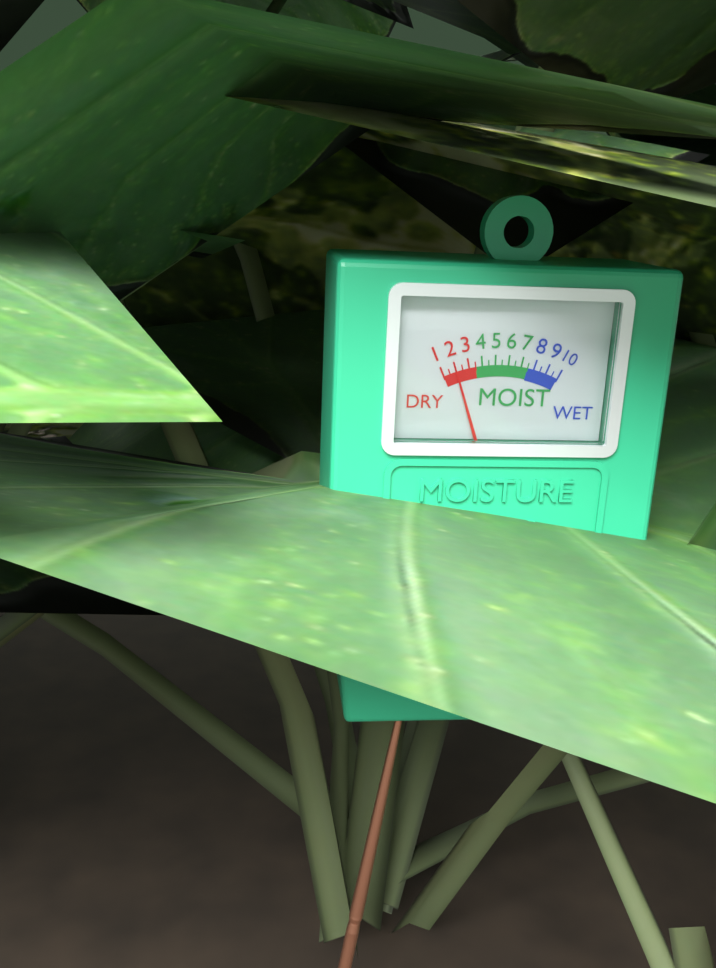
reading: 2.0 (no unit)
